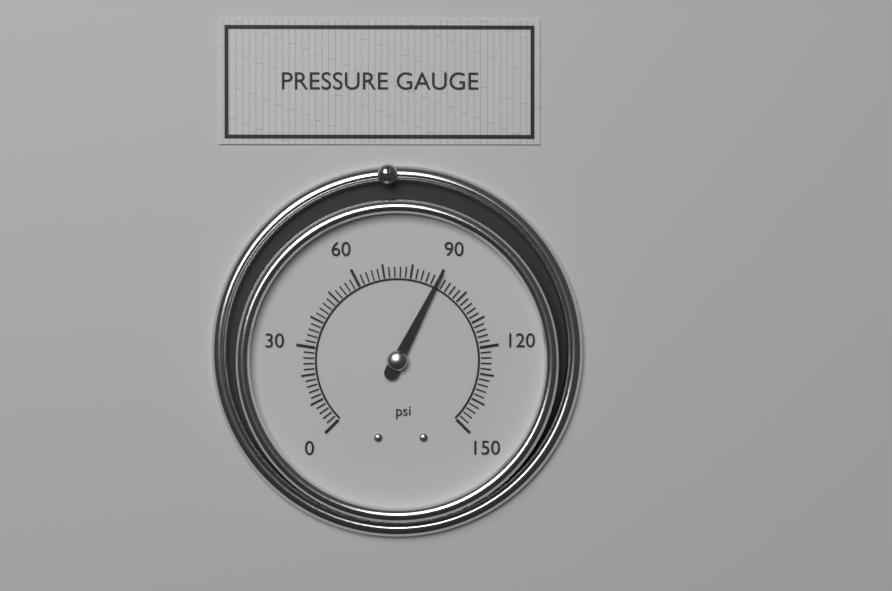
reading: 90 psi
